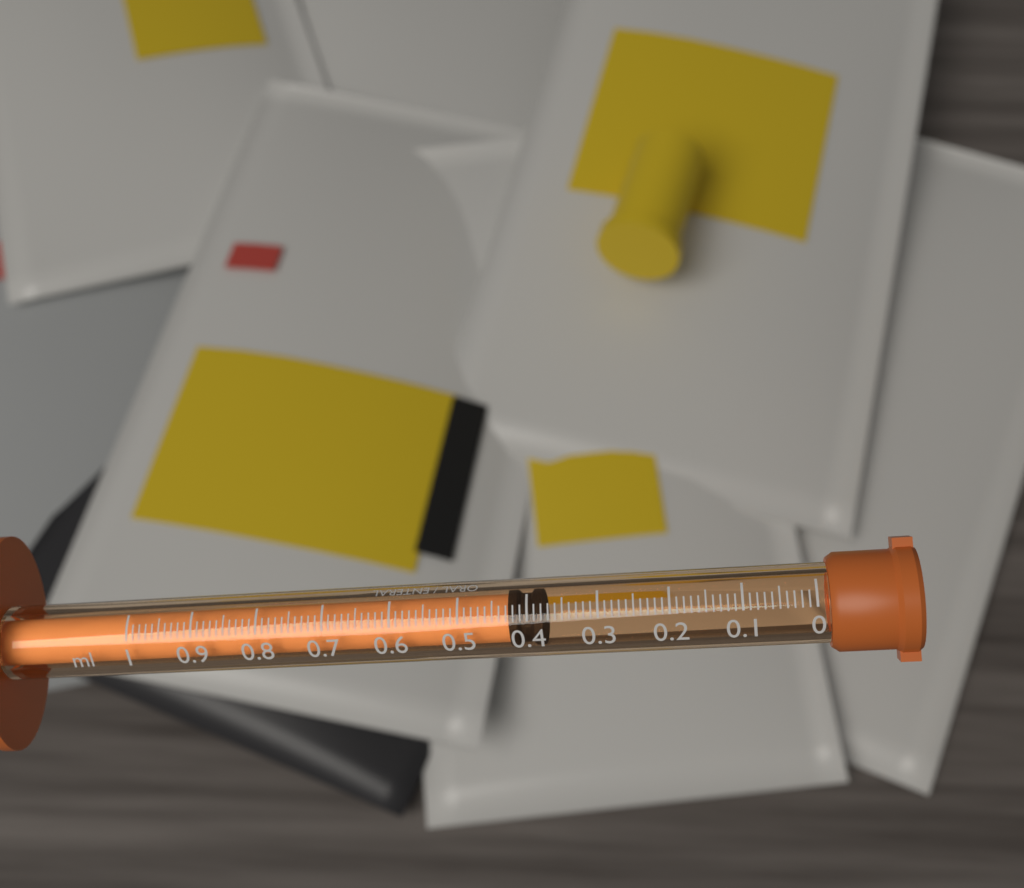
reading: 0.38 ml
